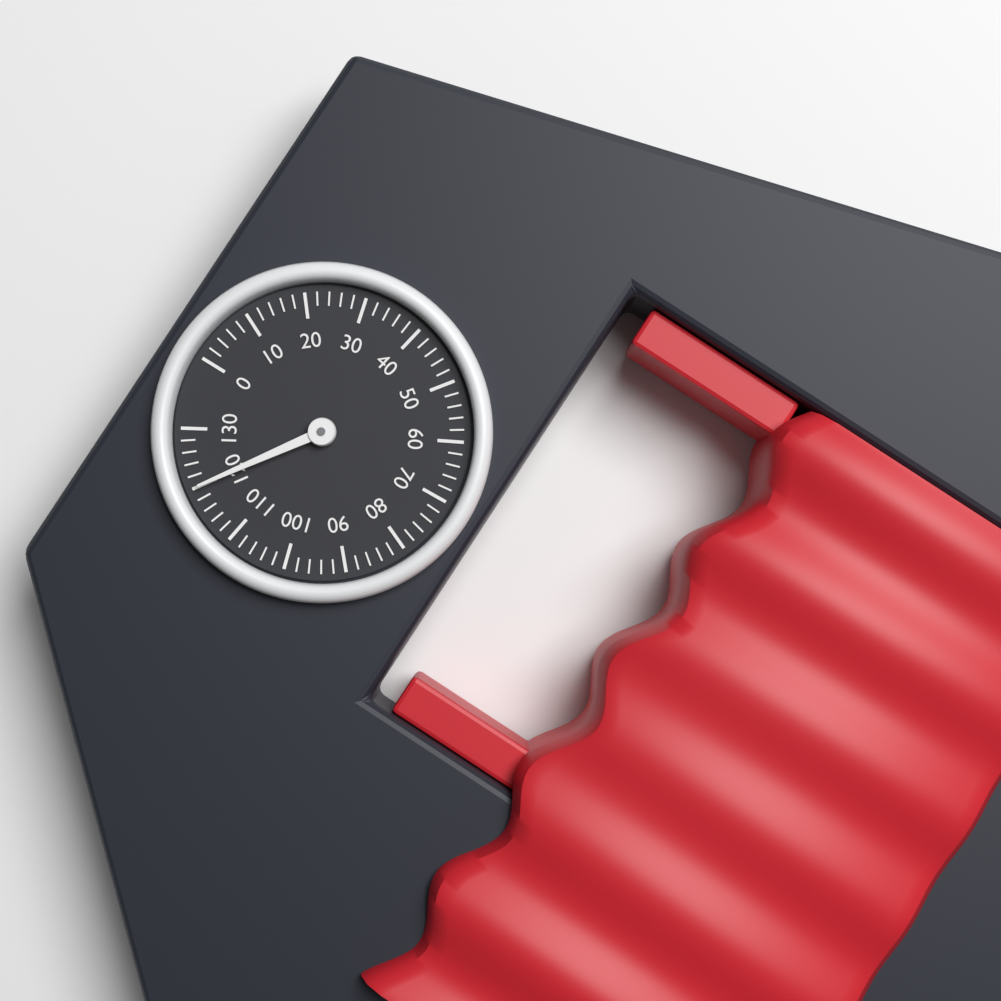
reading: 120 (no unit)
